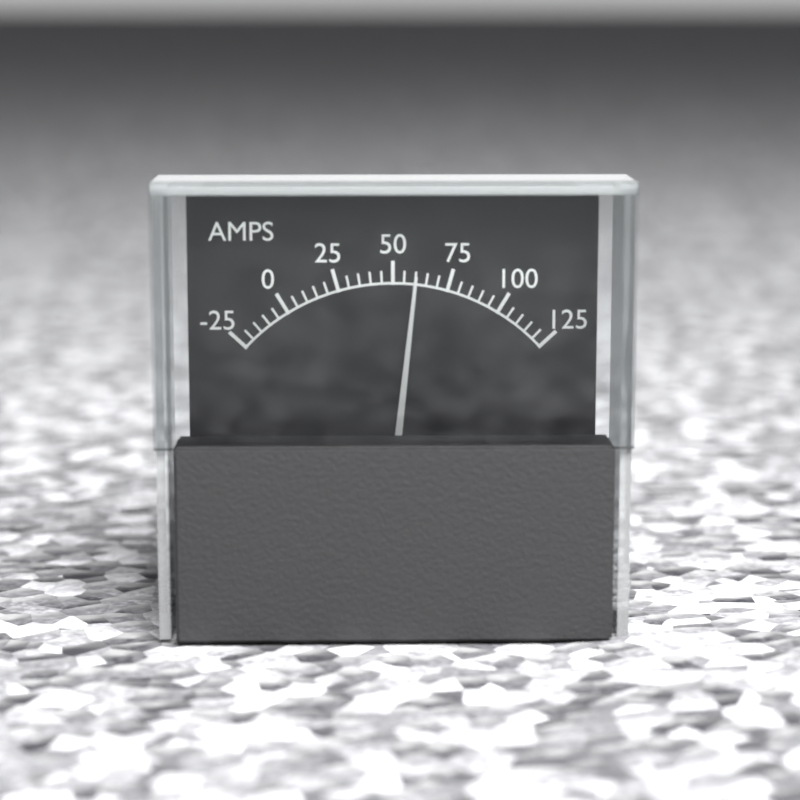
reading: 60 A
